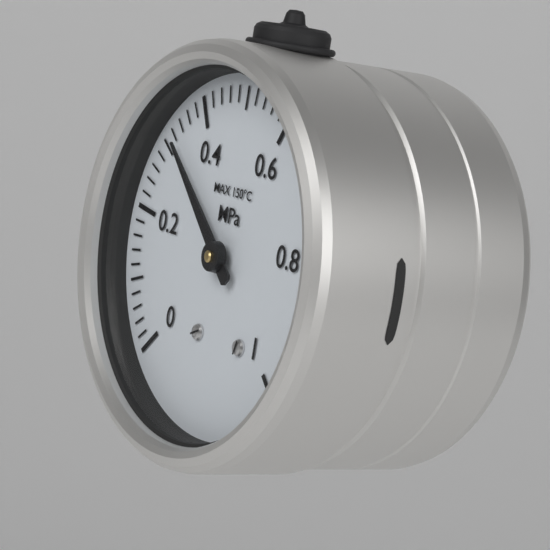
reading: 0.32 MPa
